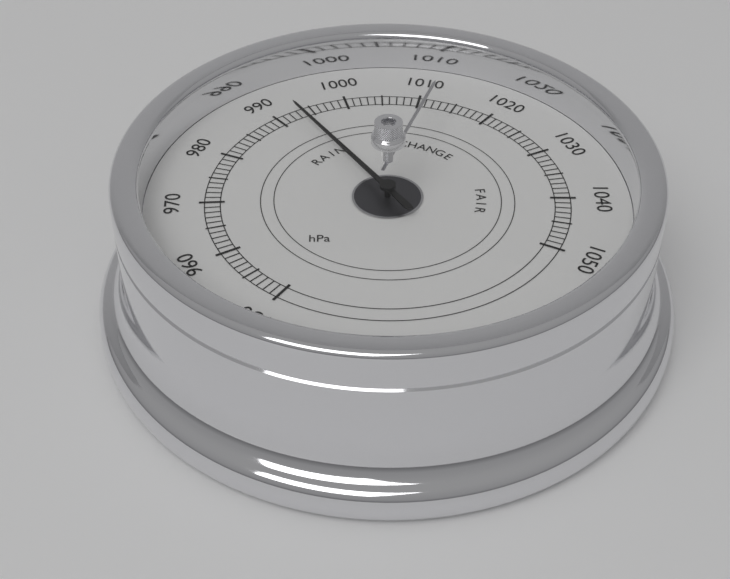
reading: 993 hPa
